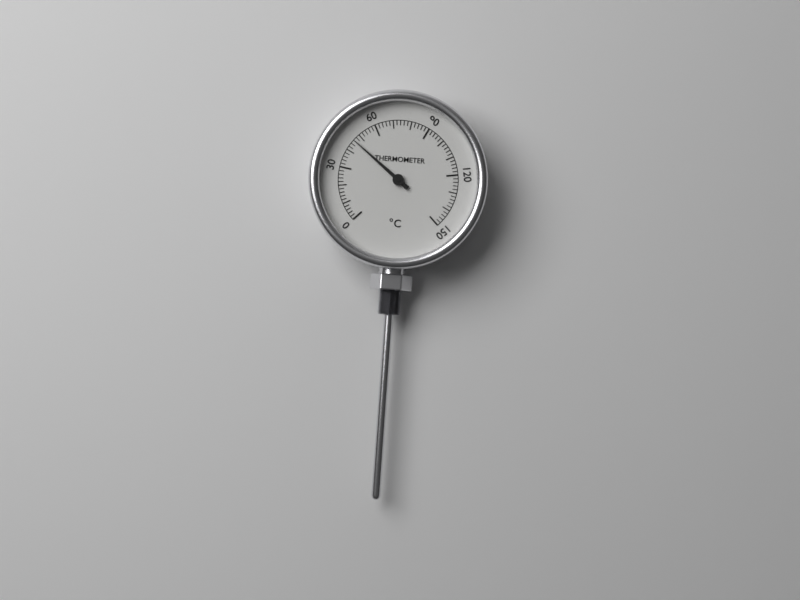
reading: 46 °C
